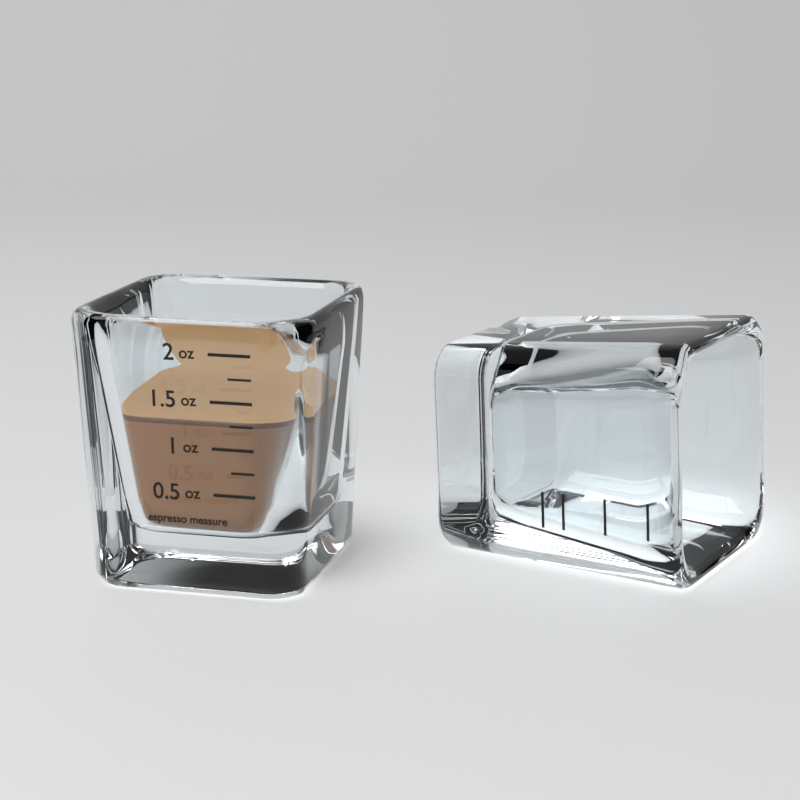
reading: 1.25 oz
